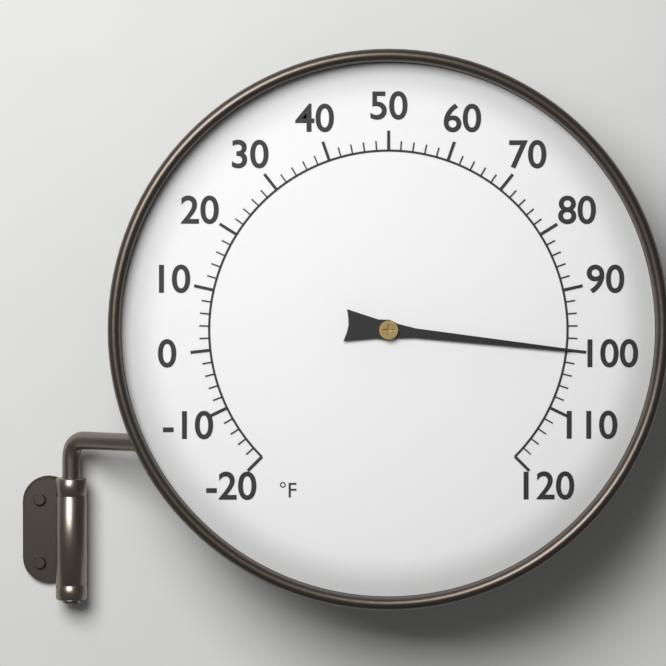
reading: 100 °F
